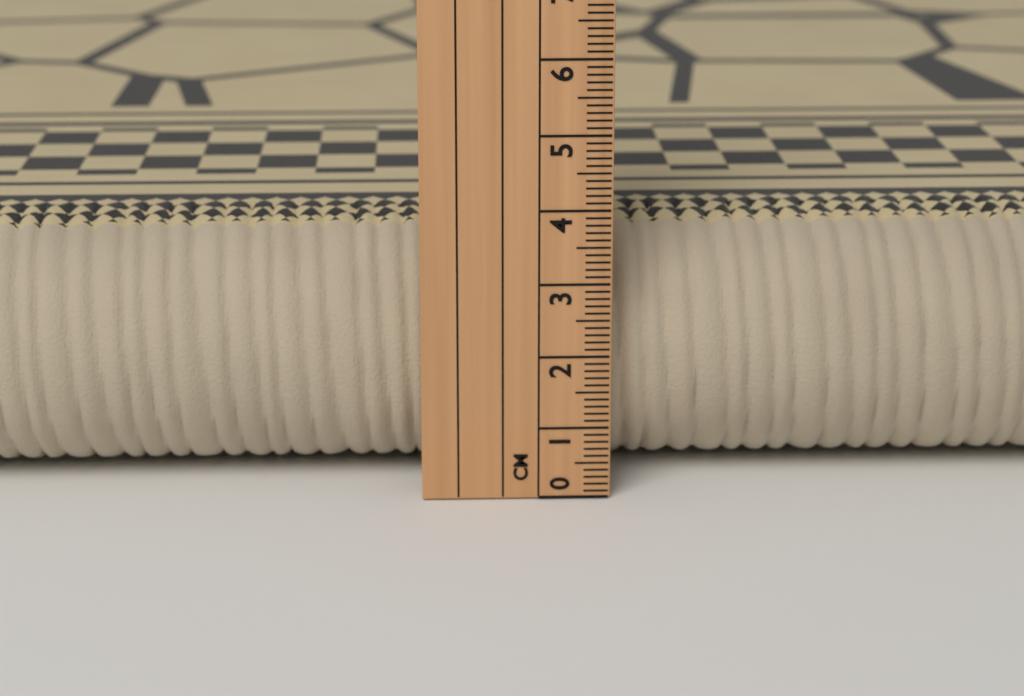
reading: 3.6 cm
